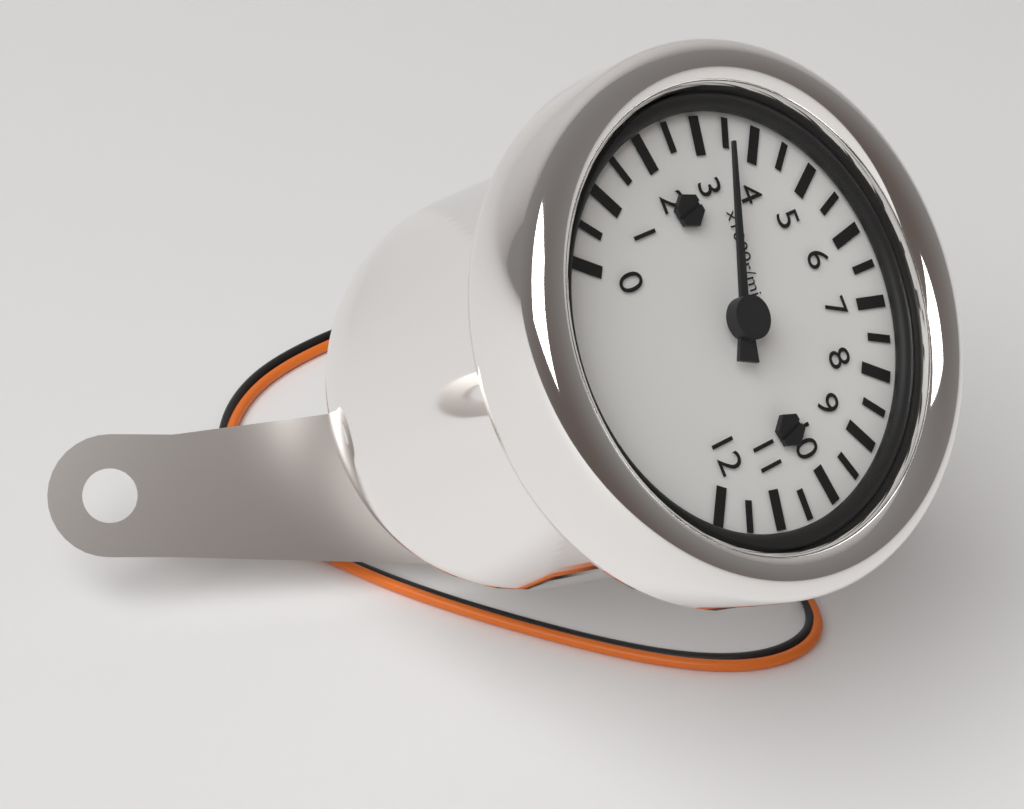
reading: 3500 r/min
